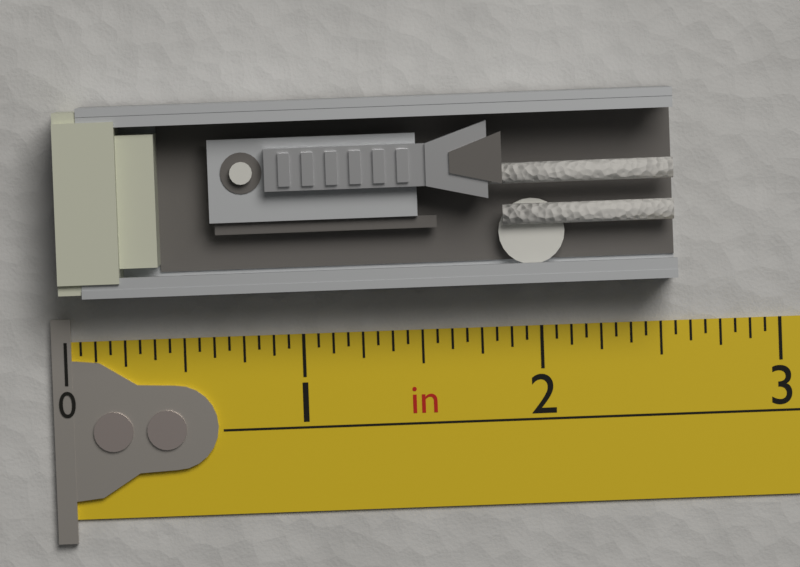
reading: 2.5625 in
